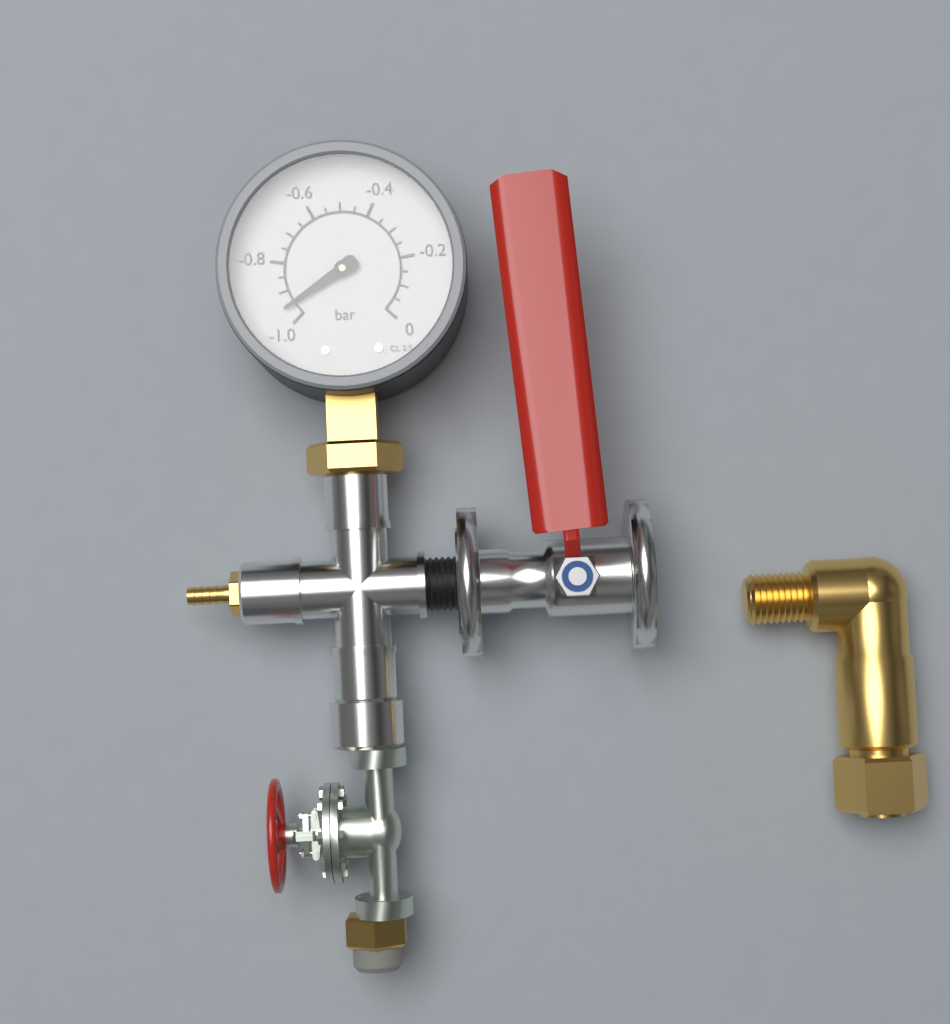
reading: -0.95 bar
